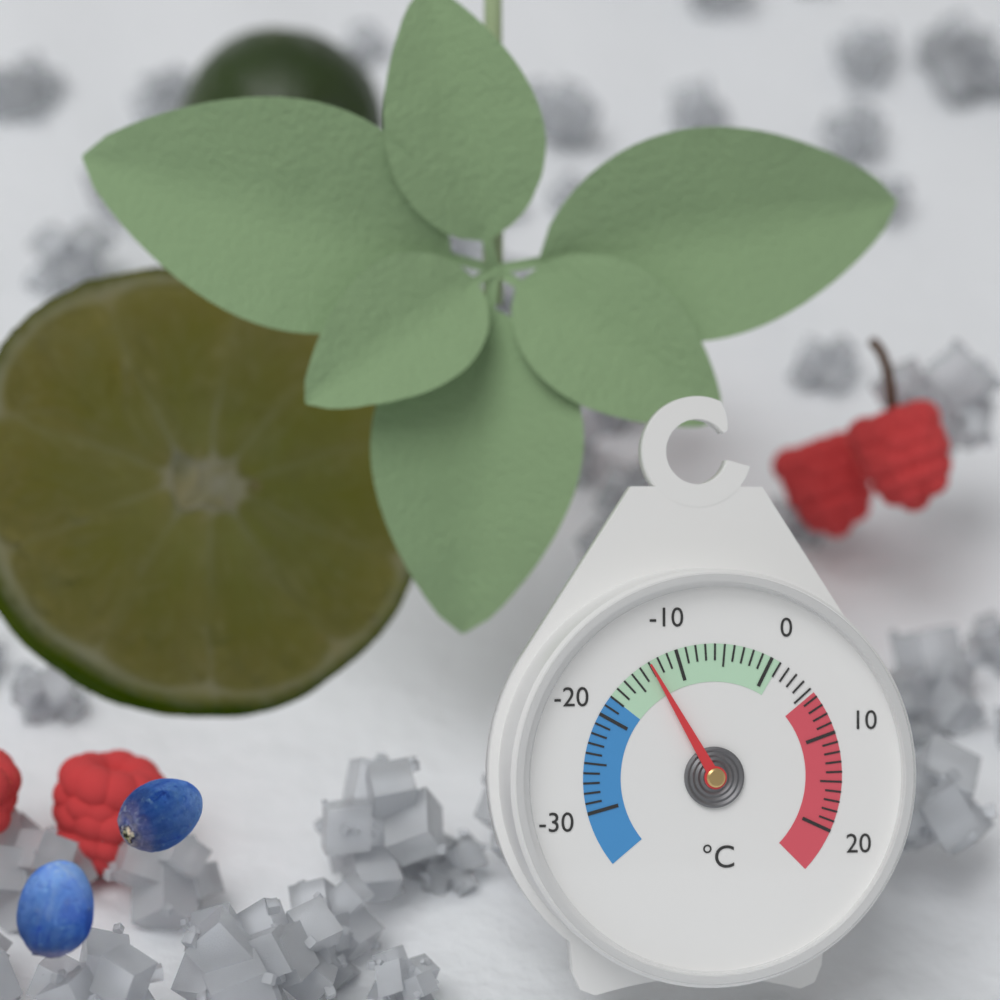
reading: -13 °C
